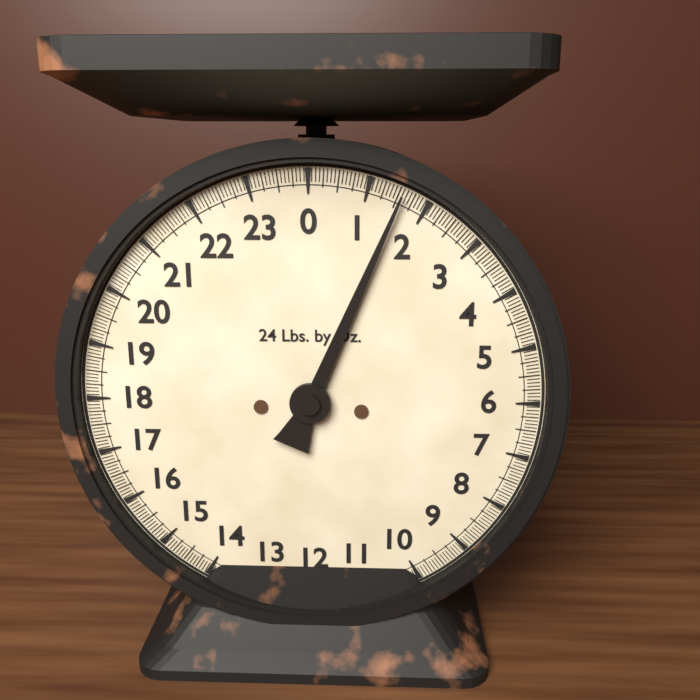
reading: 1.5625 lb
